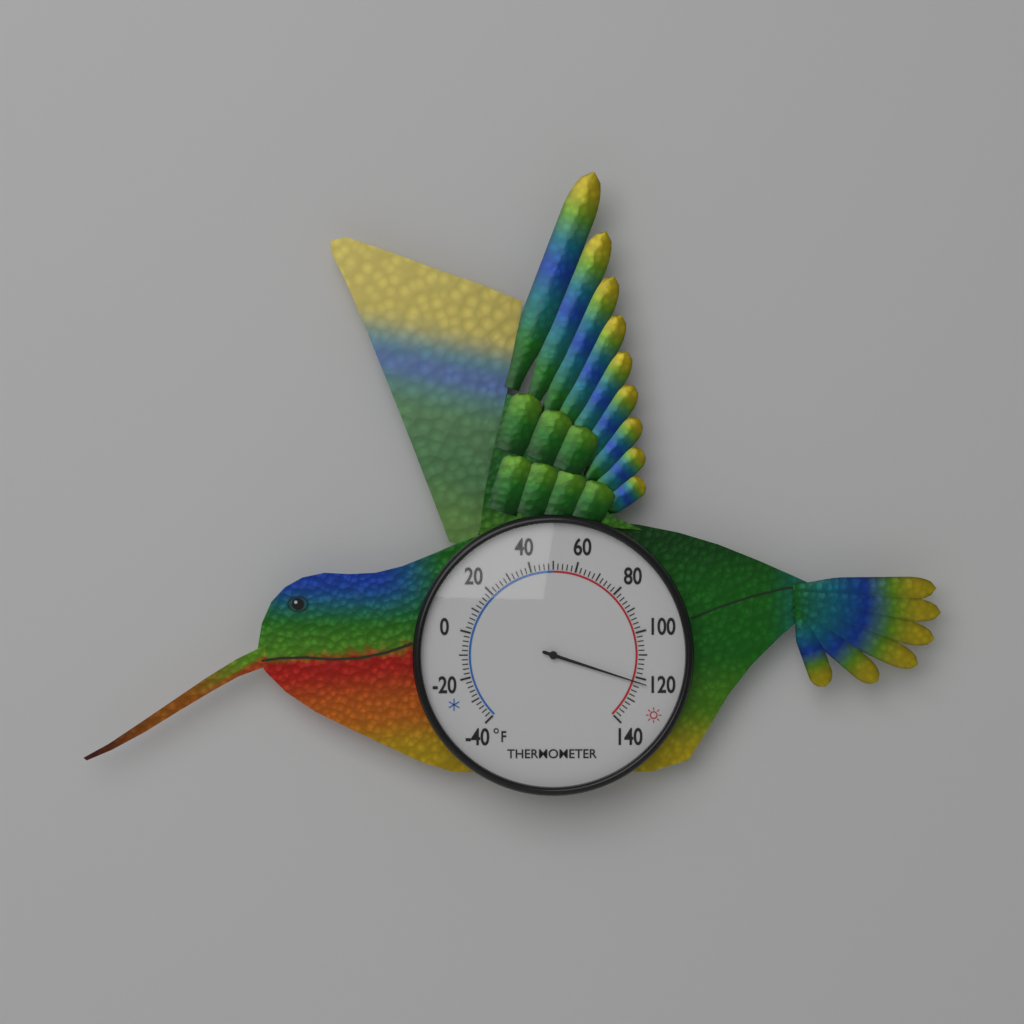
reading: 122 °F
